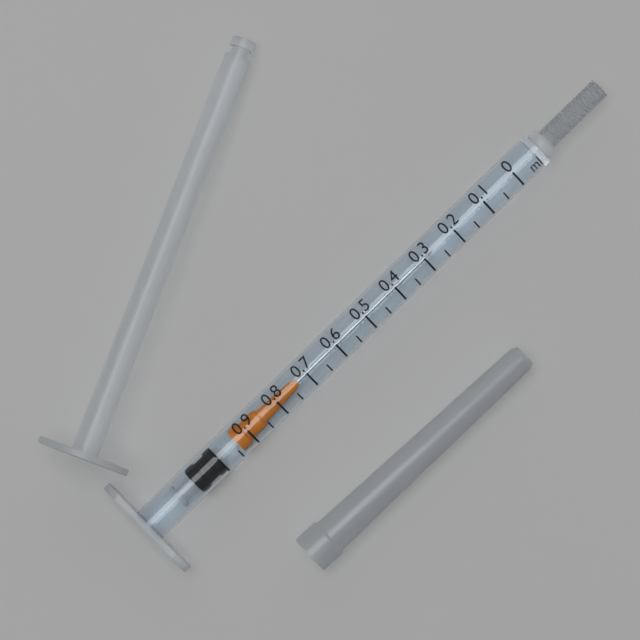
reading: 1.00 ml
